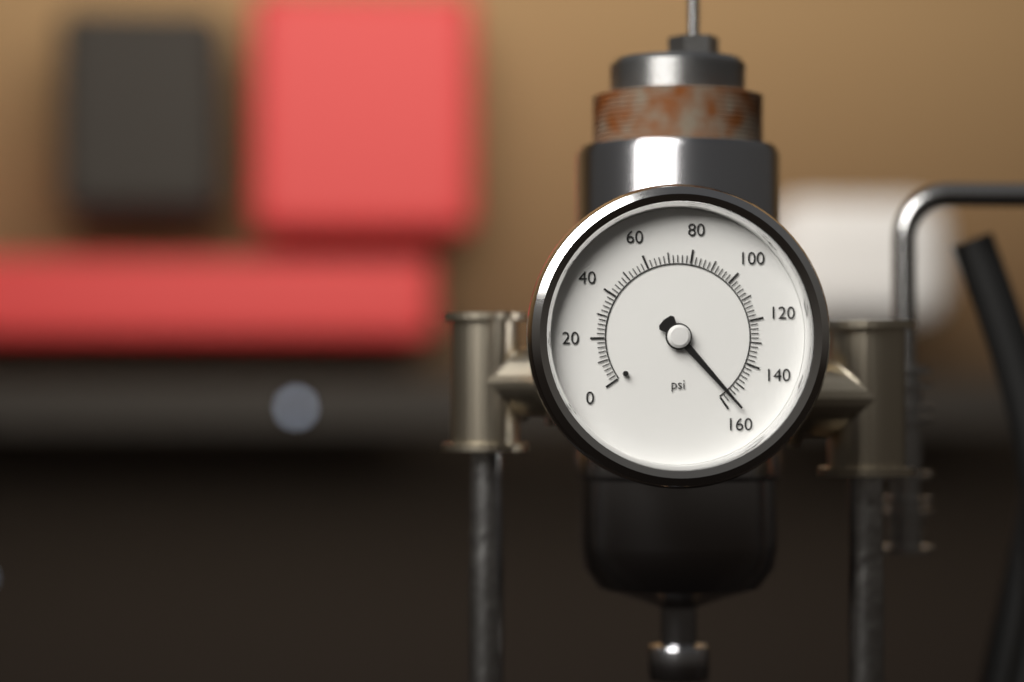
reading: 156 psi
